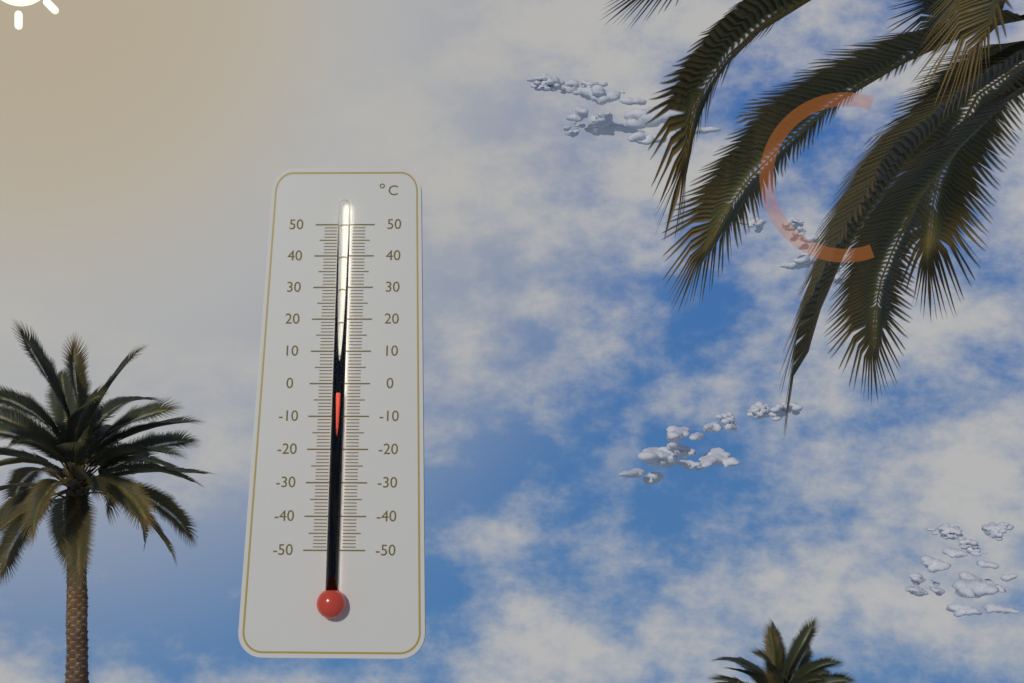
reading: -3 °C
